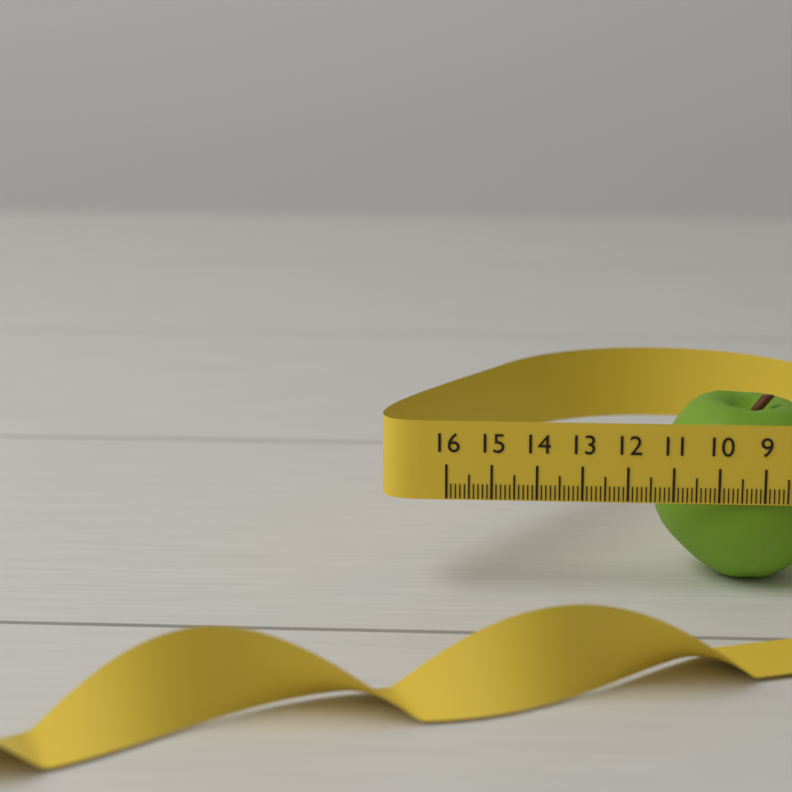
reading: 11.3 (no unit)
